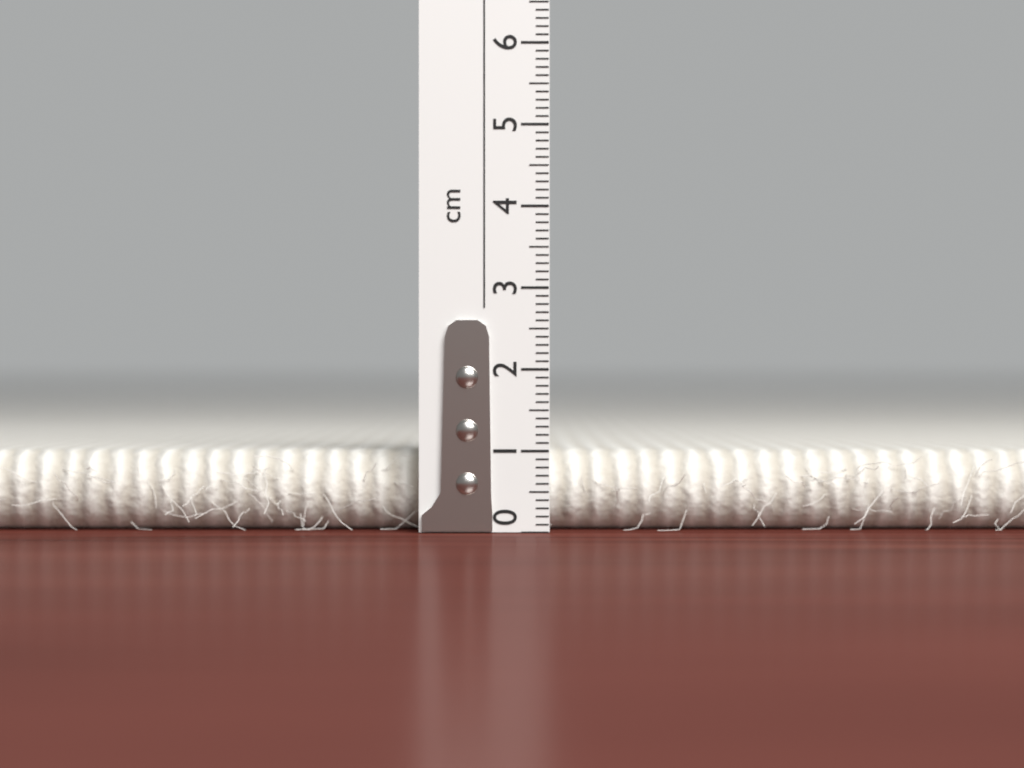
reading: 1.0 cm
